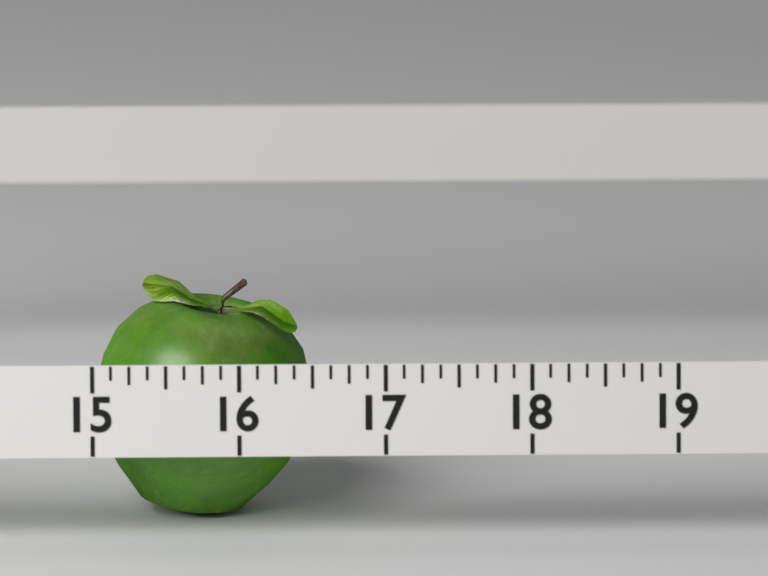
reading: 16.500 (no unit)
